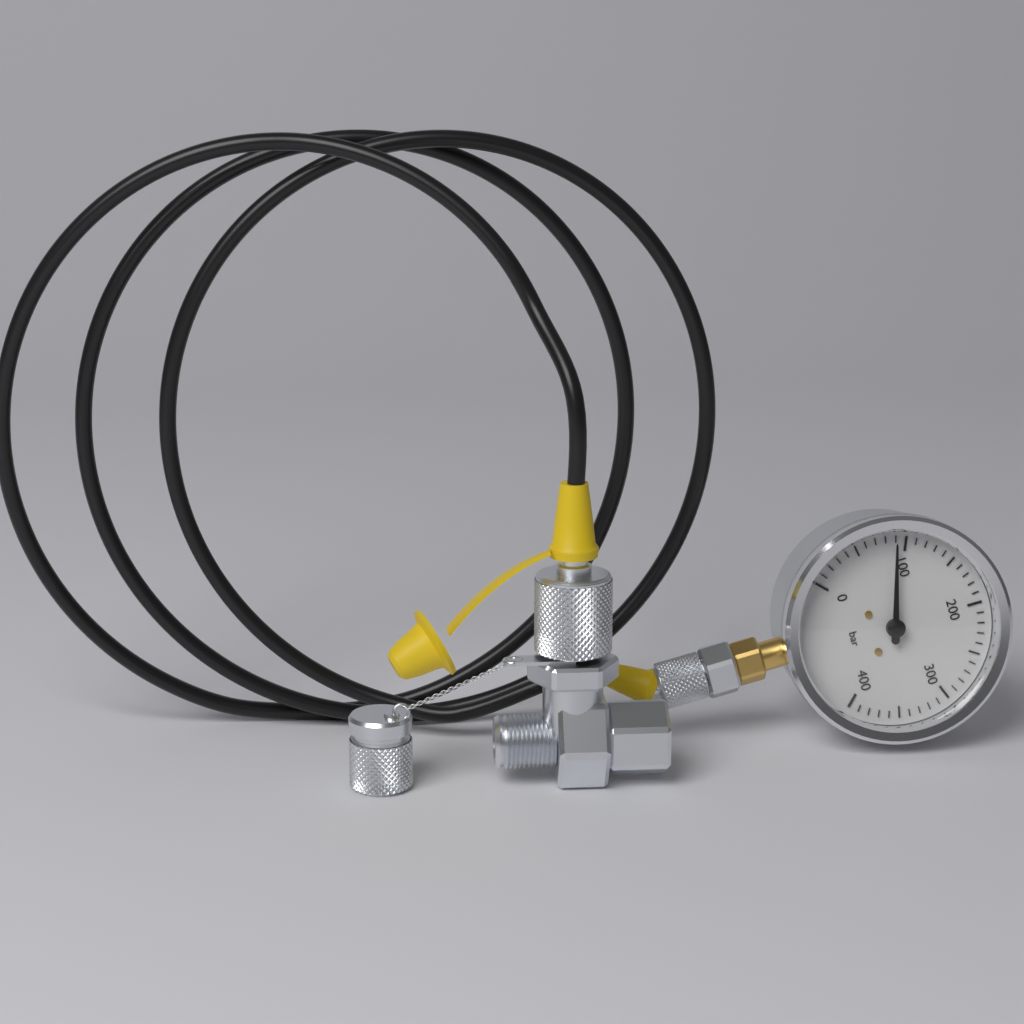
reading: 90 bar
